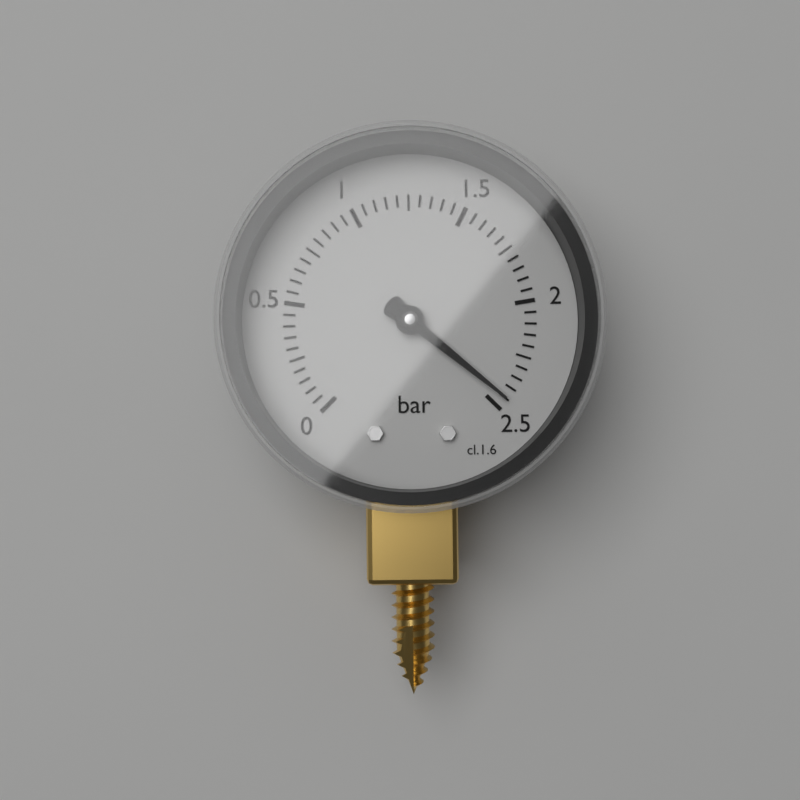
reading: 2.45 bar
